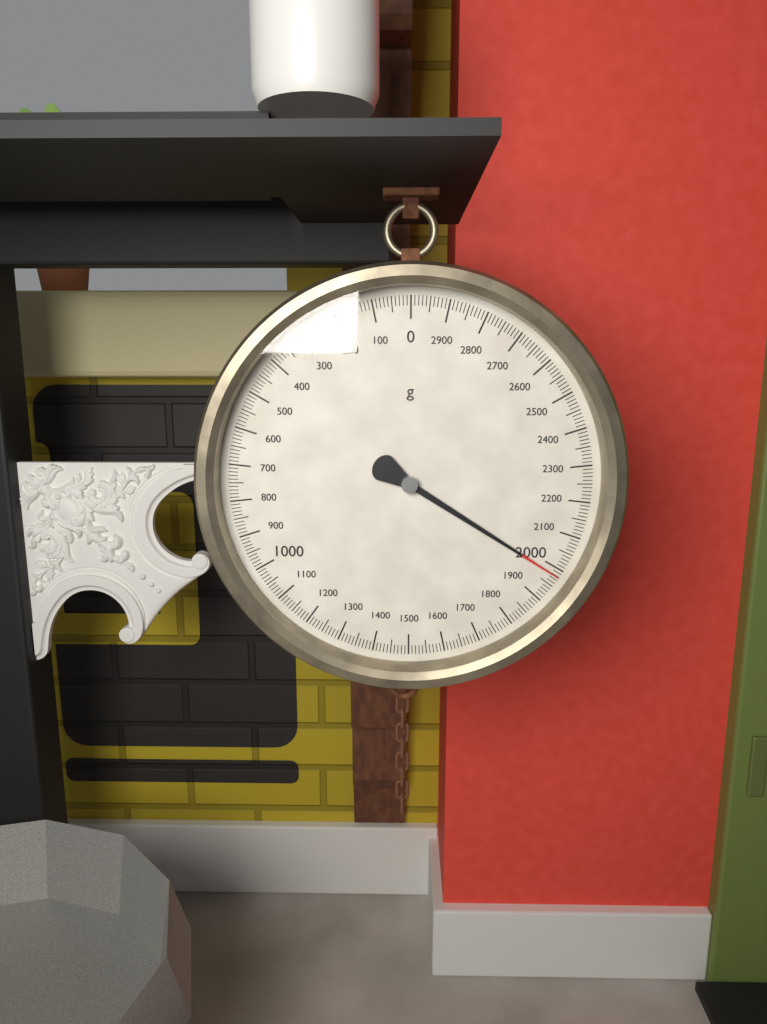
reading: 1980 g
